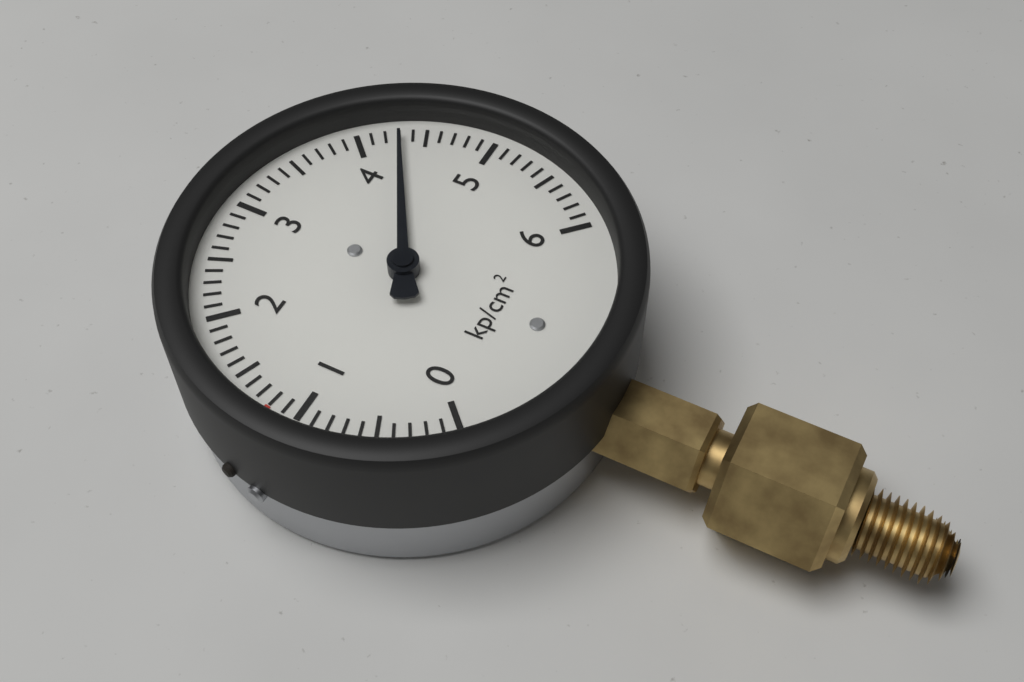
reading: 4.3 kp/cm²
